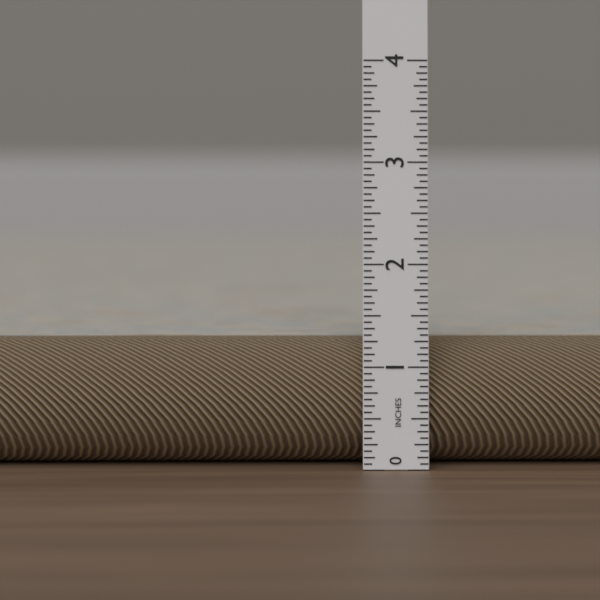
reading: 1.2500 in
